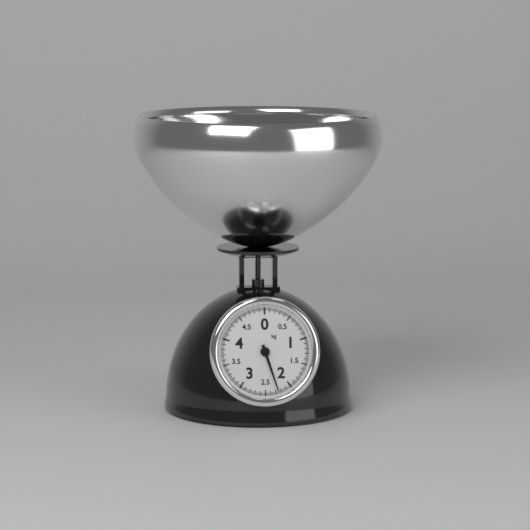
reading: 2.250 kg
